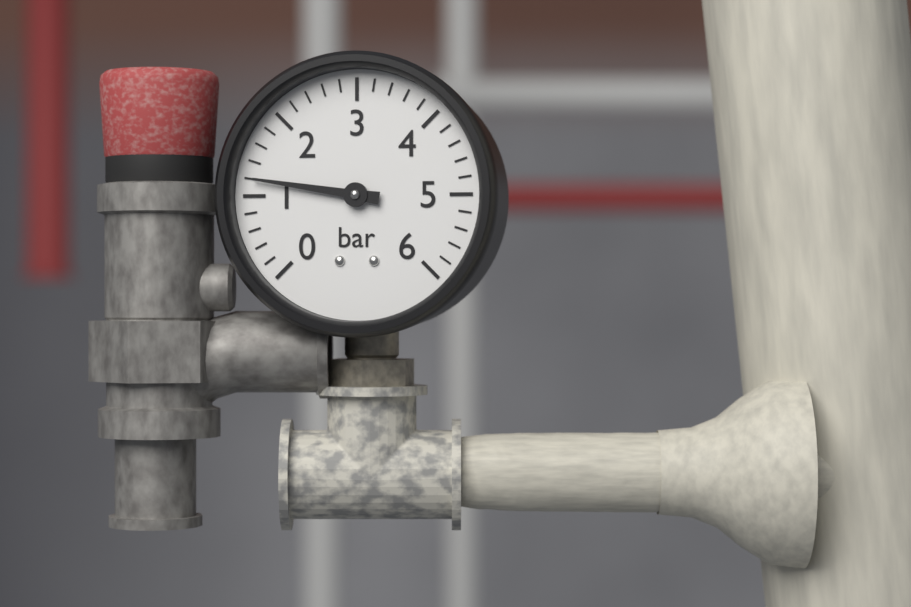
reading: 1.2 bar
